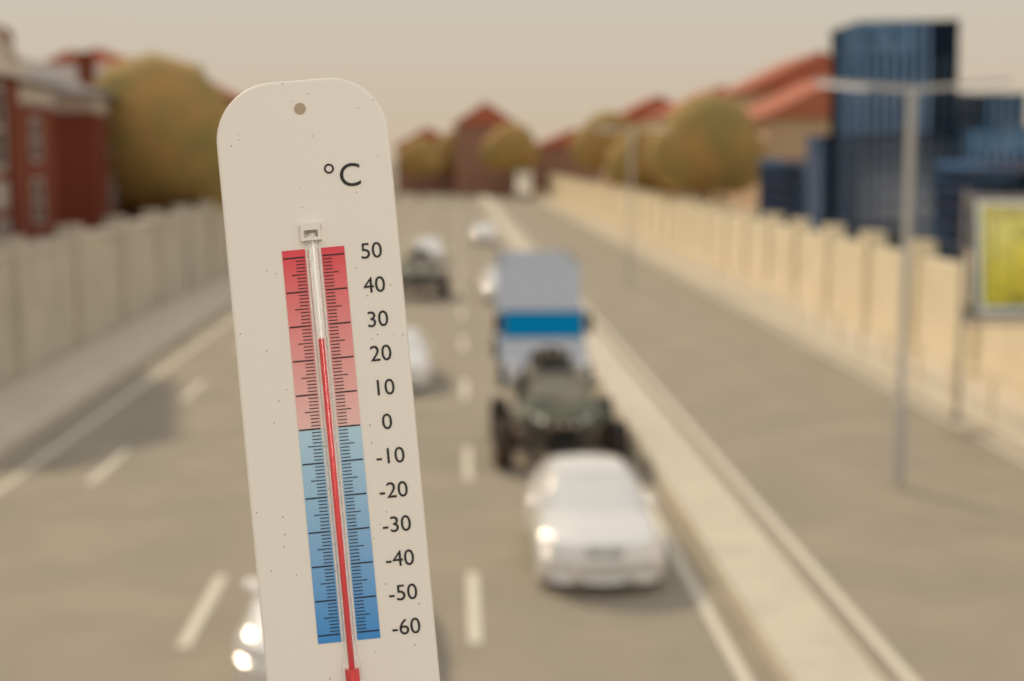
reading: 26 °C
